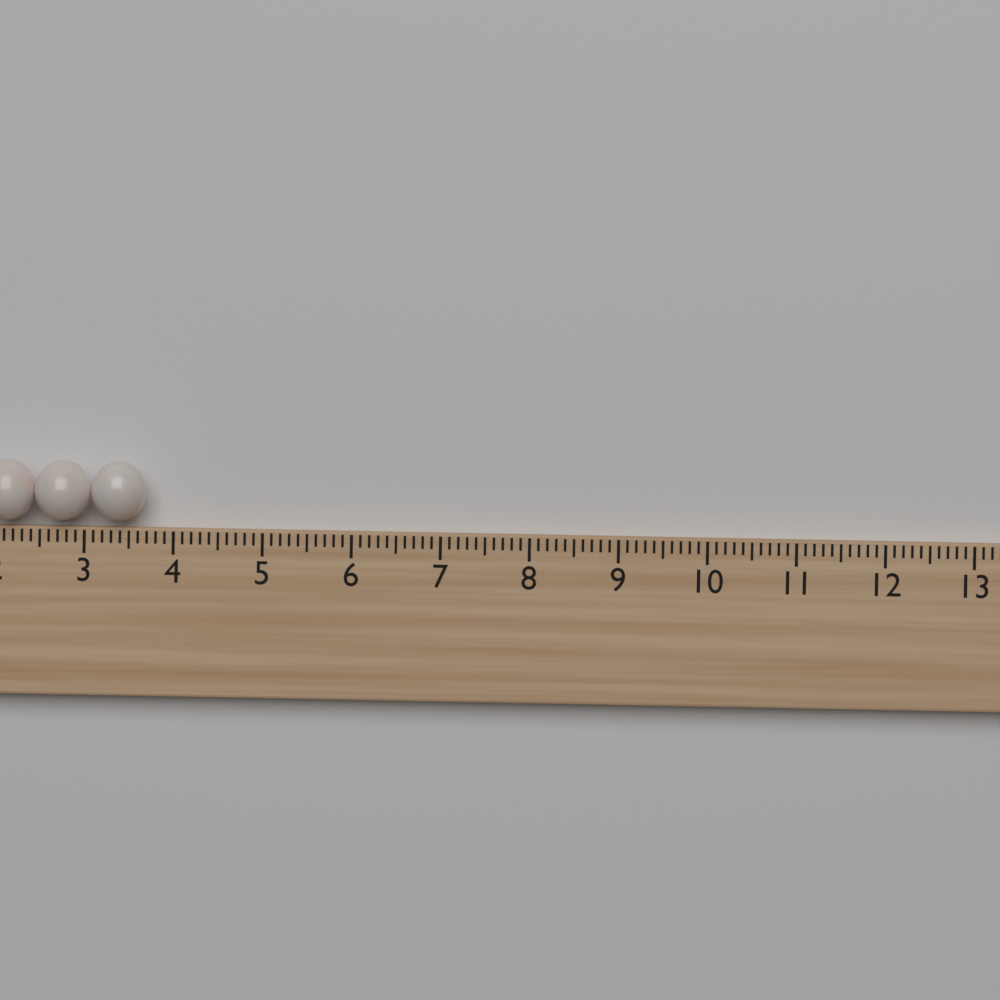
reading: 3.7 (no unit)
